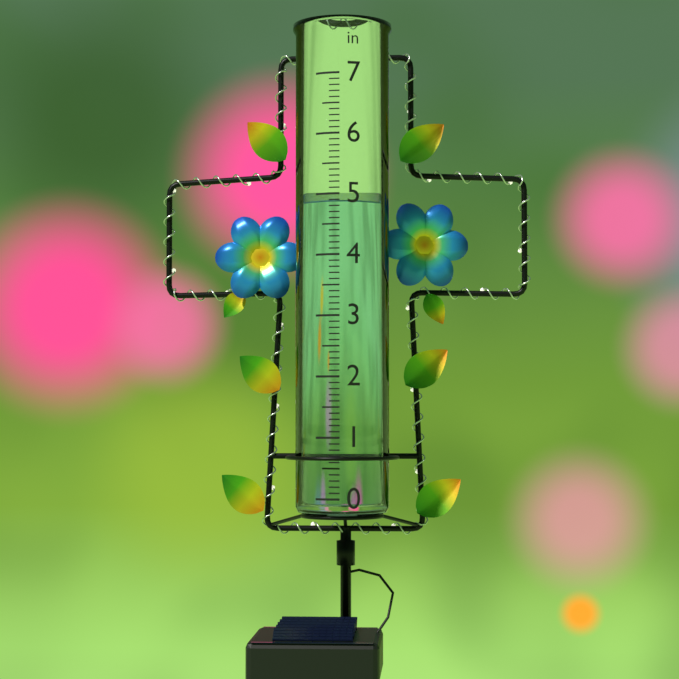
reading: 4.9 in
